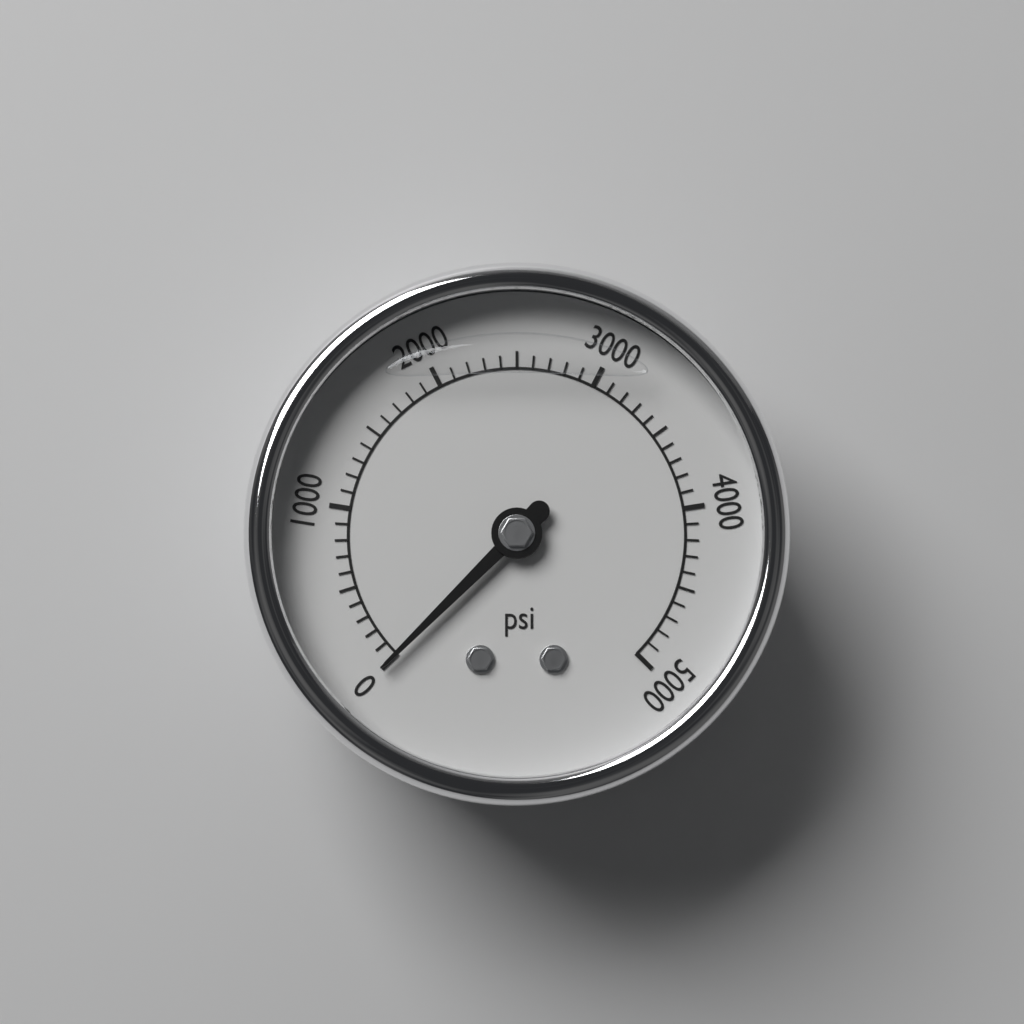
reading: 0 psi
